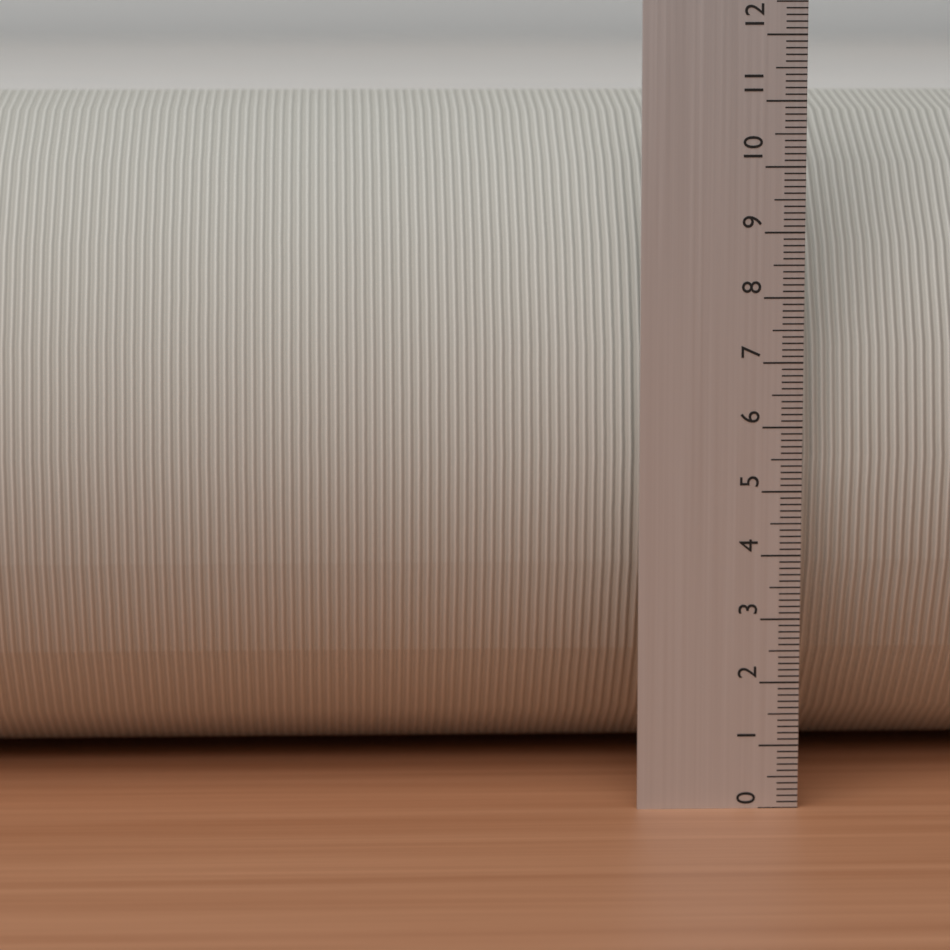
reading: 11.0 (no unit)
